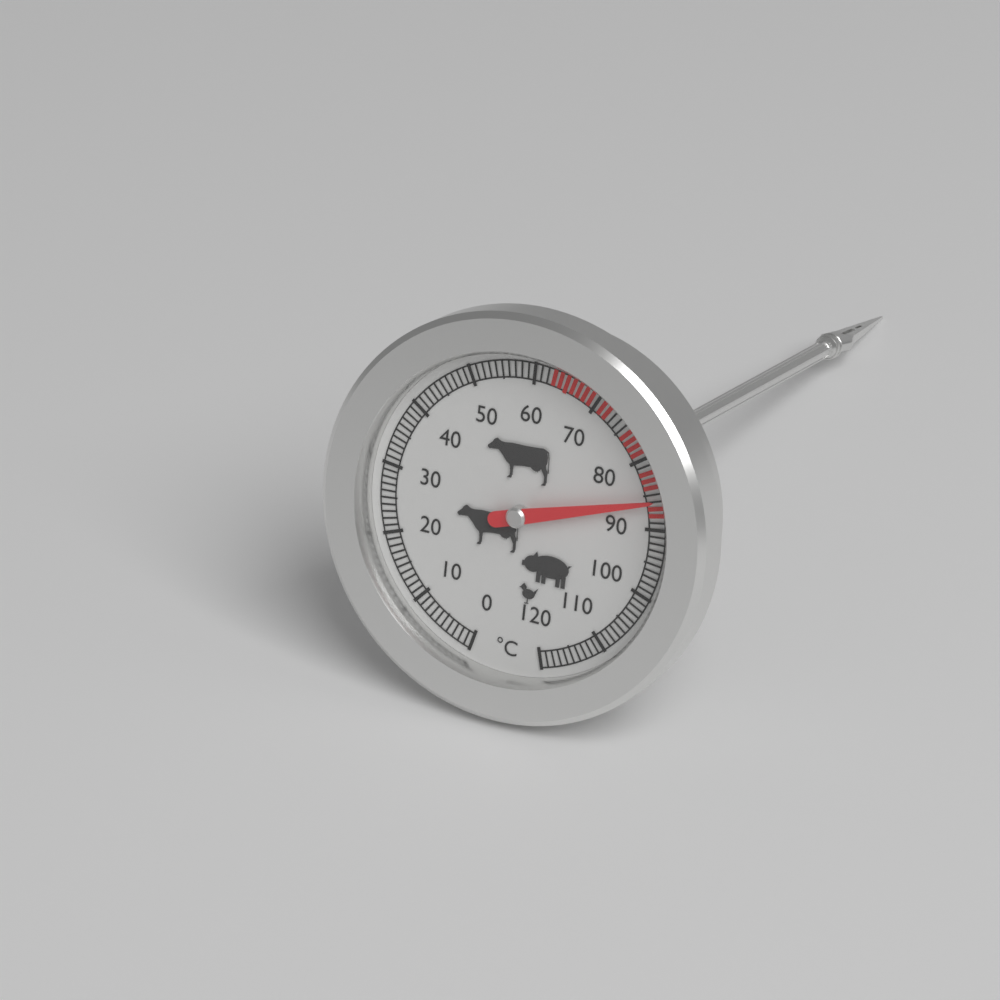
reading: 86 °C
